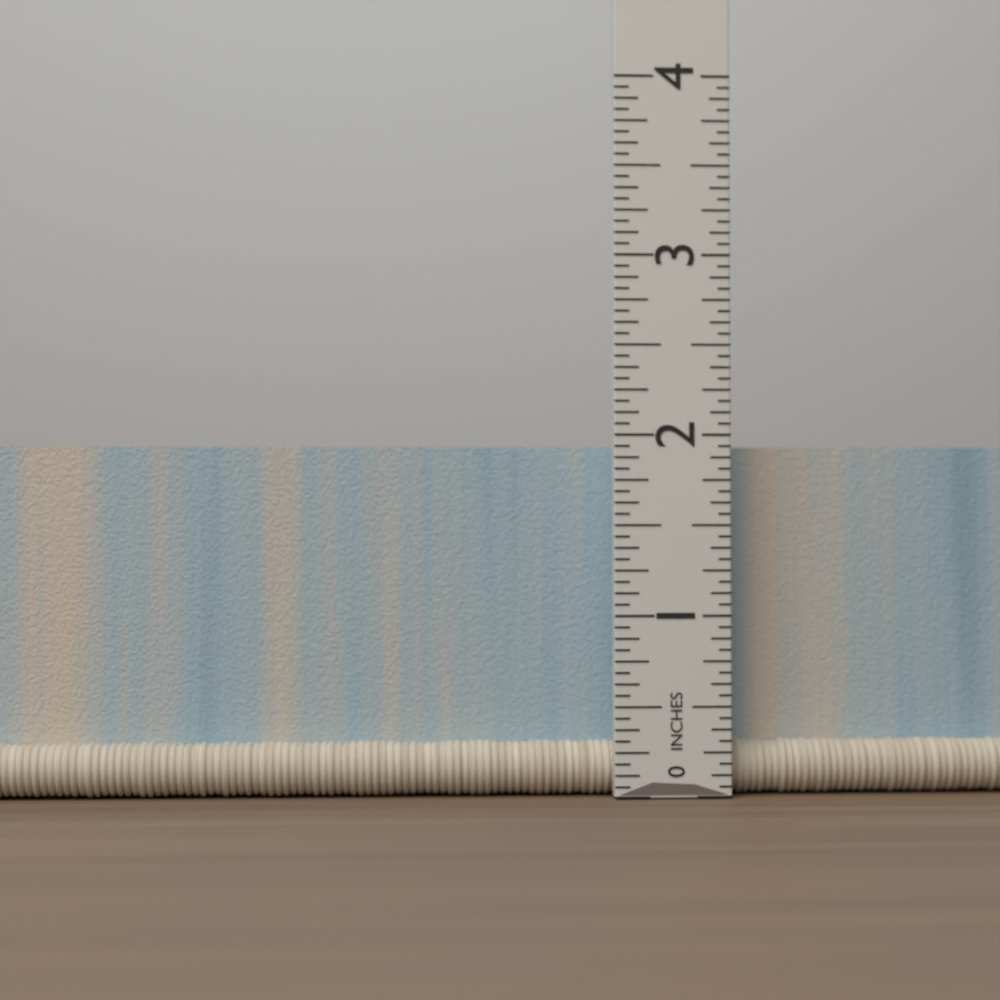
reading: 1.9375 in
